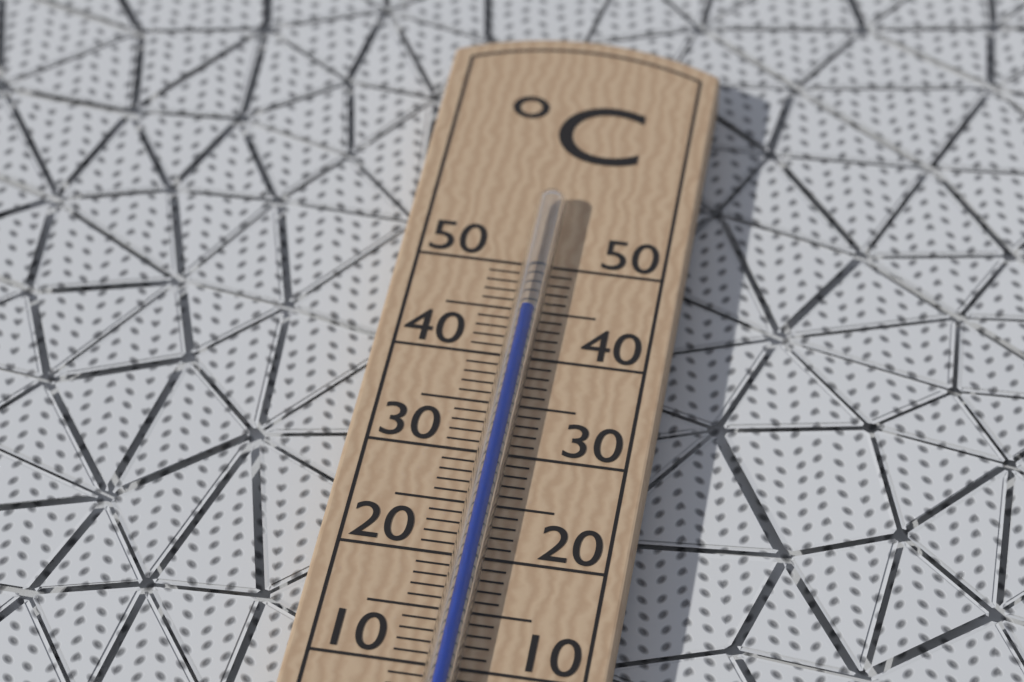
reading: 44 °C
